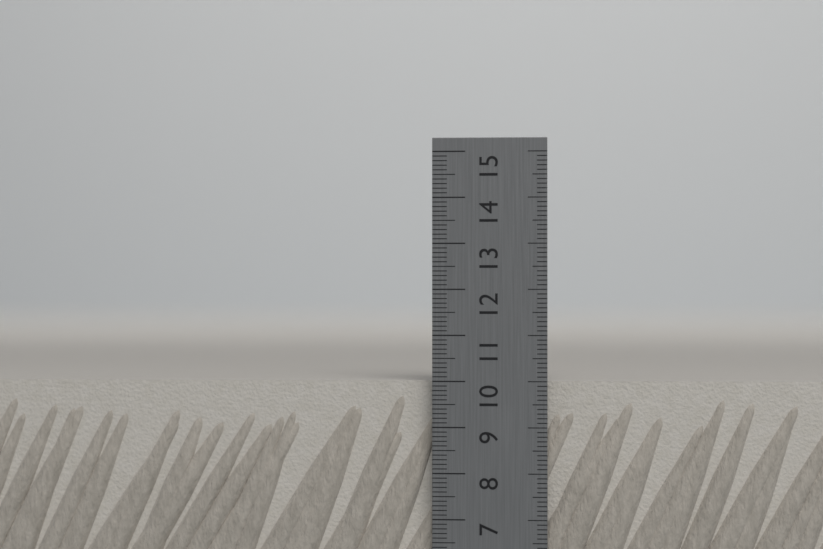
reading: 10.0 cm
